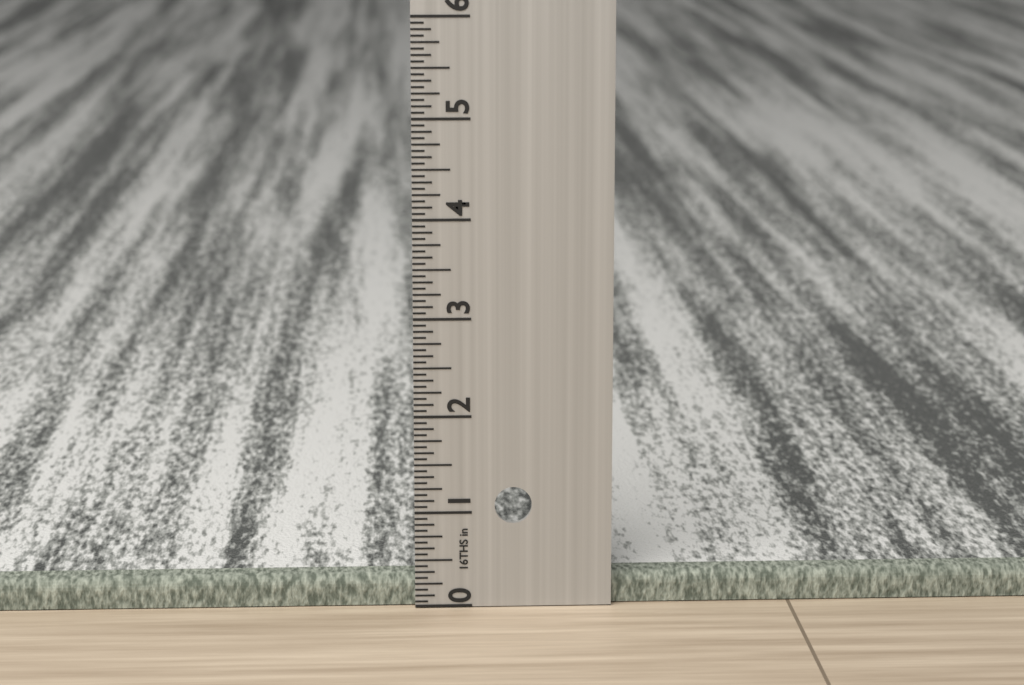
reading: 0.3125 in
